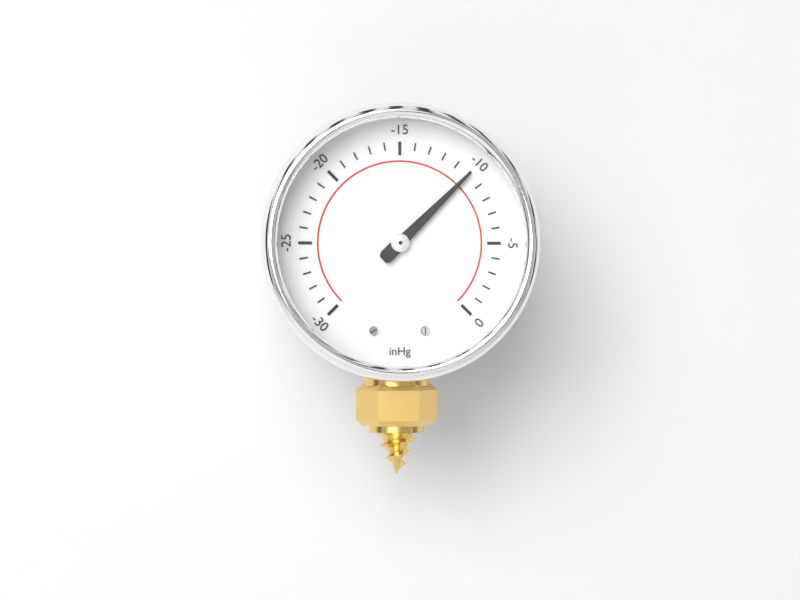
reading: -10 inHg
